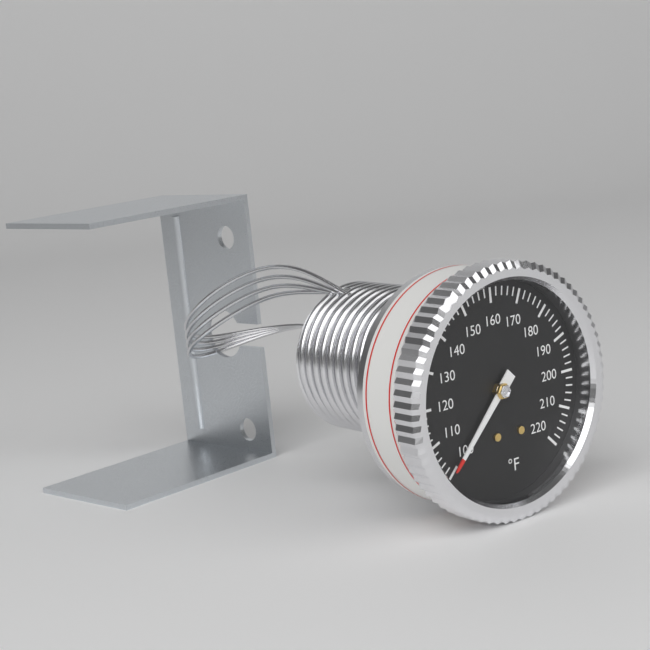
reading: 100 °F
